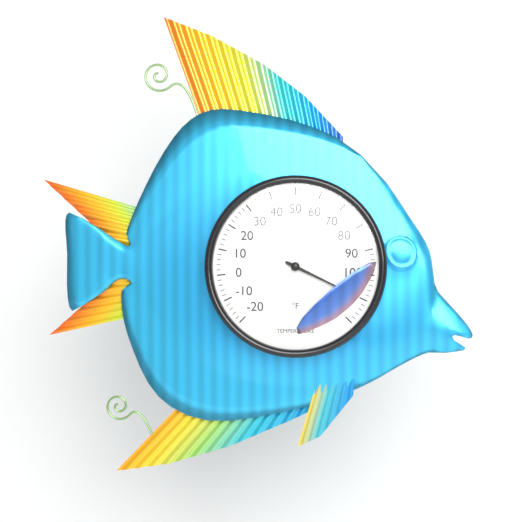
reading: 110 °F
